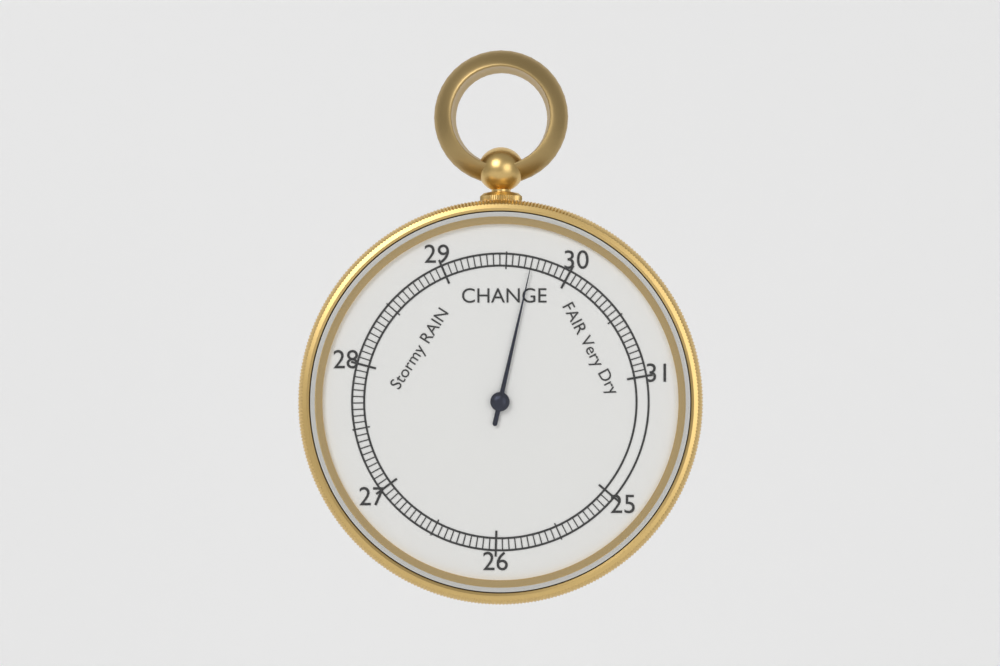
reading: 29.70 inHg
